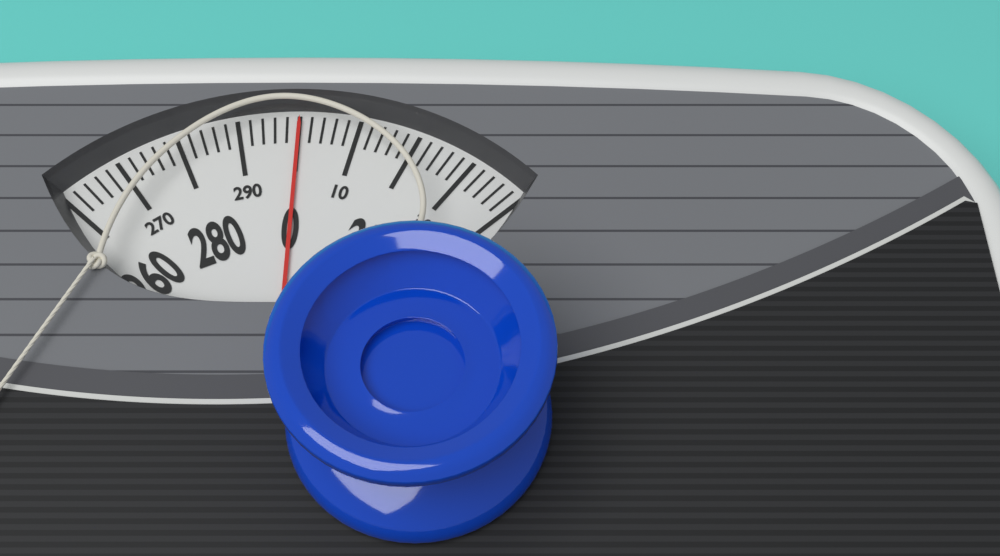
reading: 0 (no unit)
